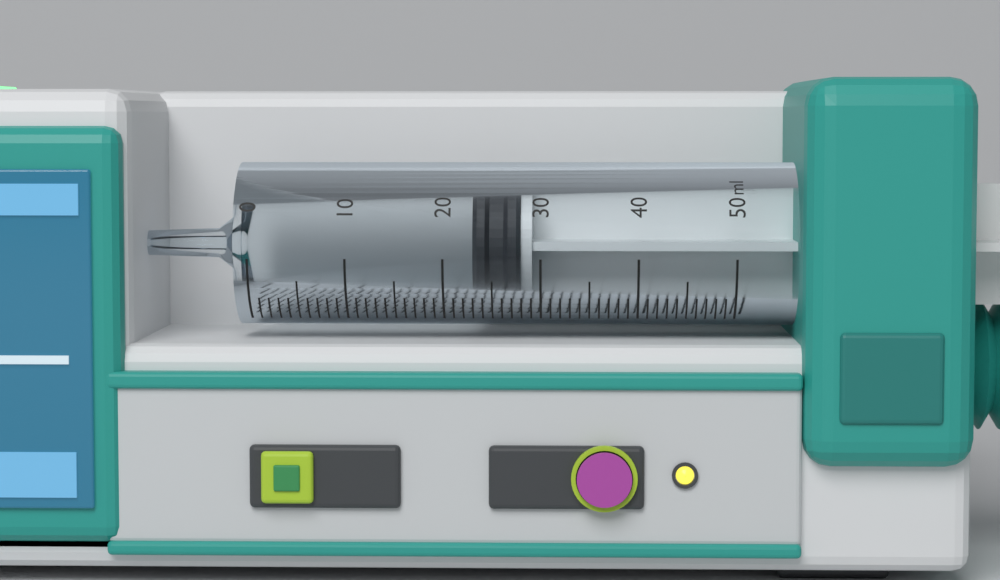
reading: 23 ml
